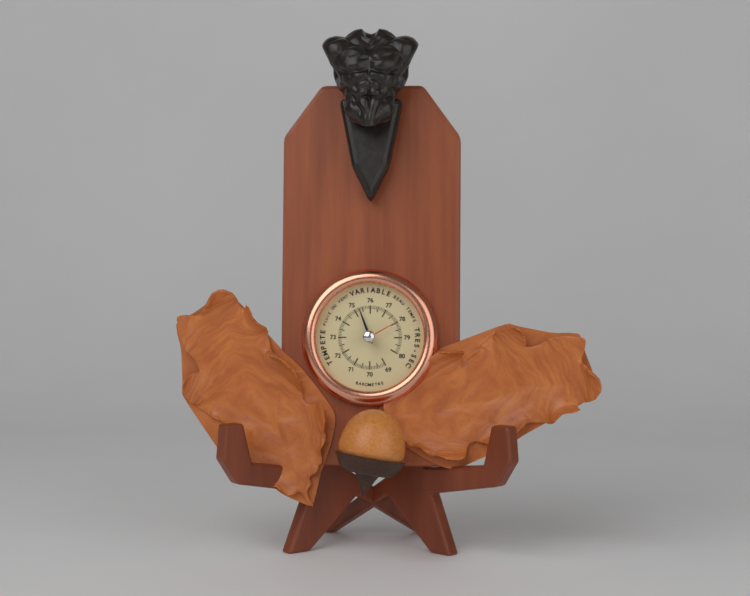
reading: 75.3 (no unit)
